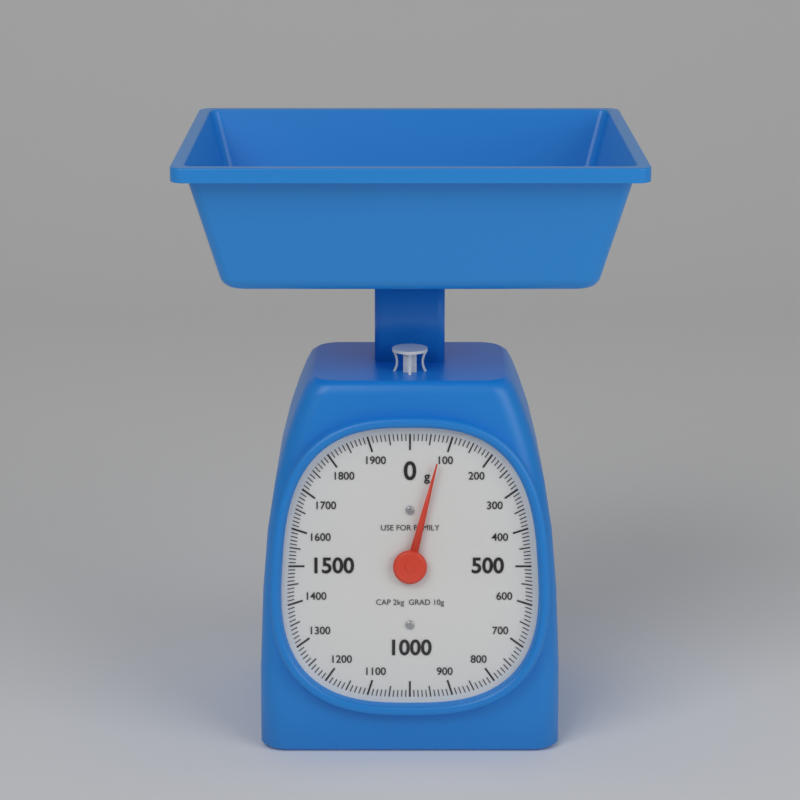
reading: 80 g
